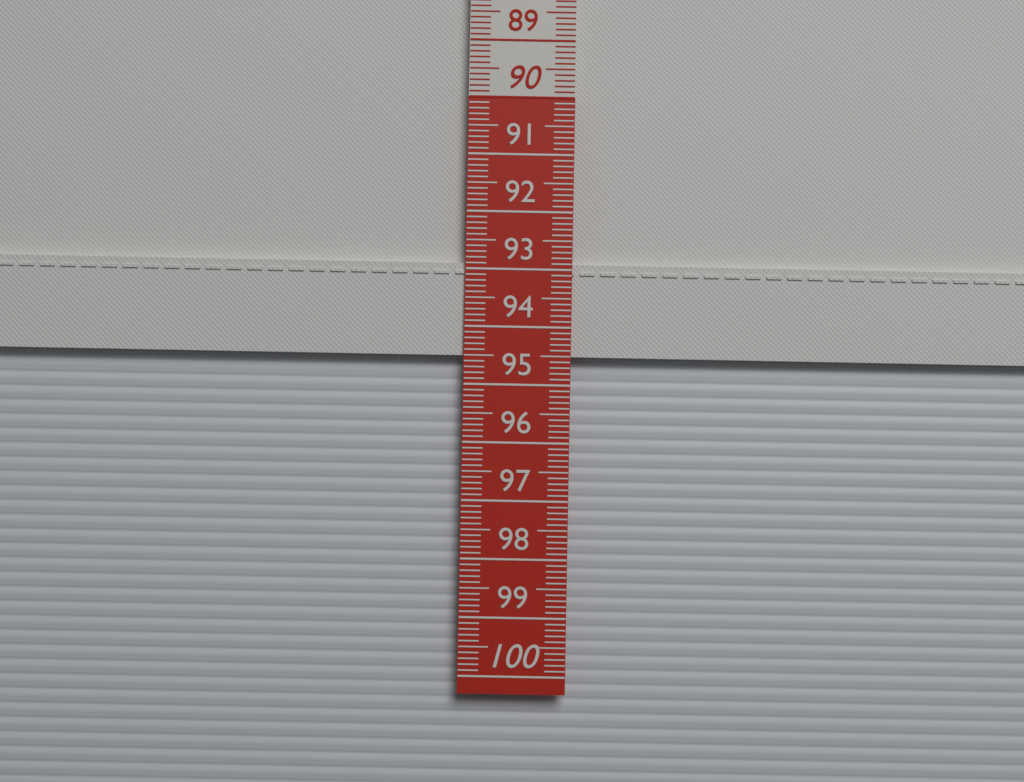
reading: 94.5 cm
